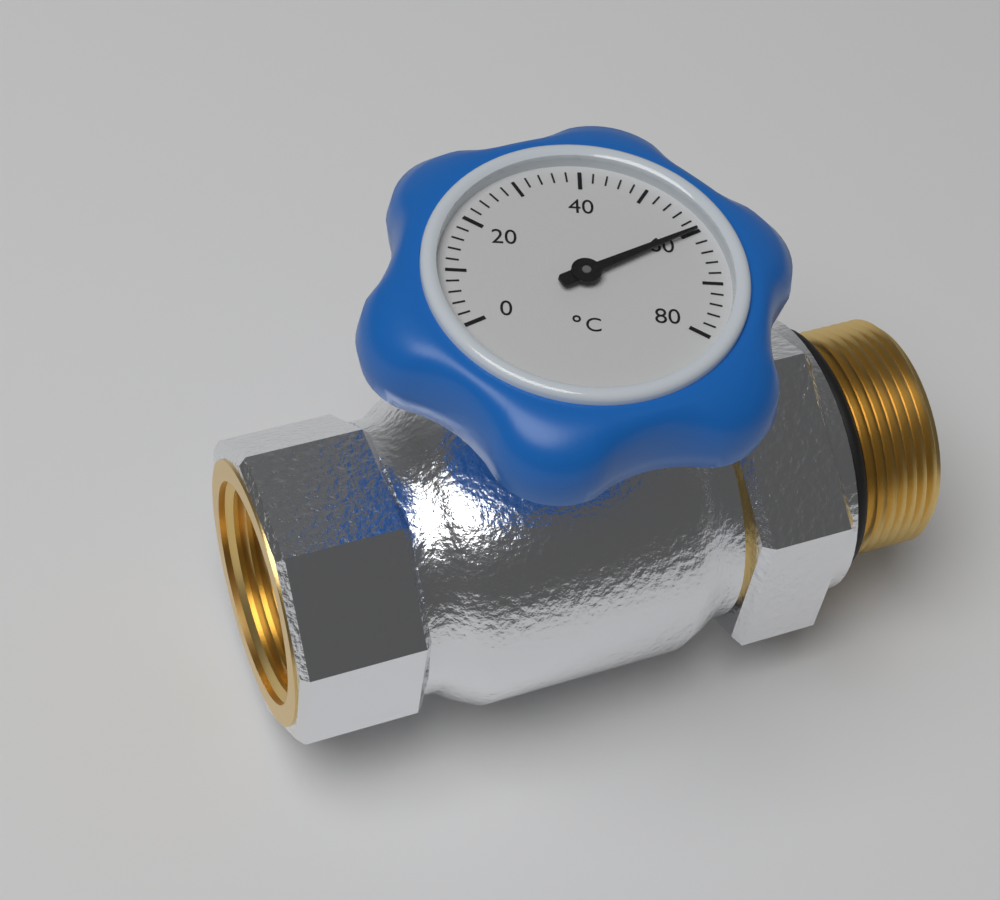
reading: 60 °C
